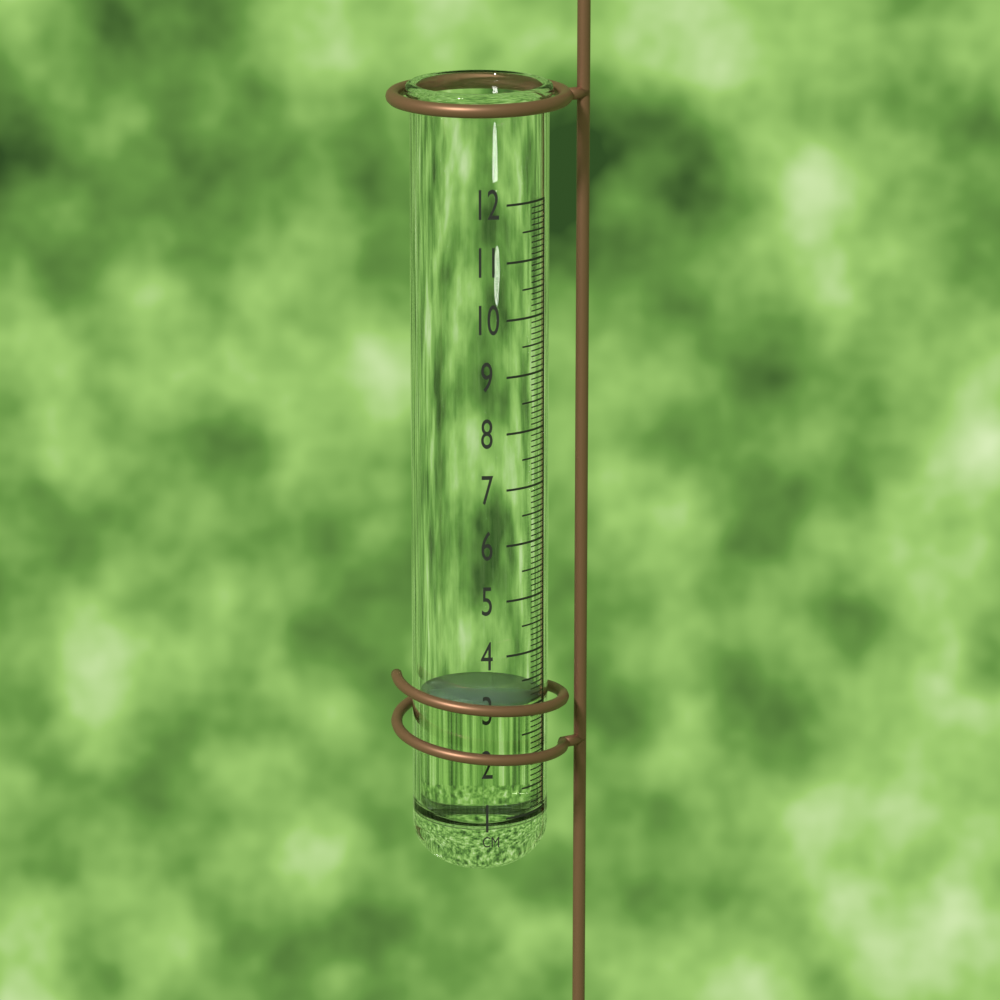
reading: 3.1 cm
